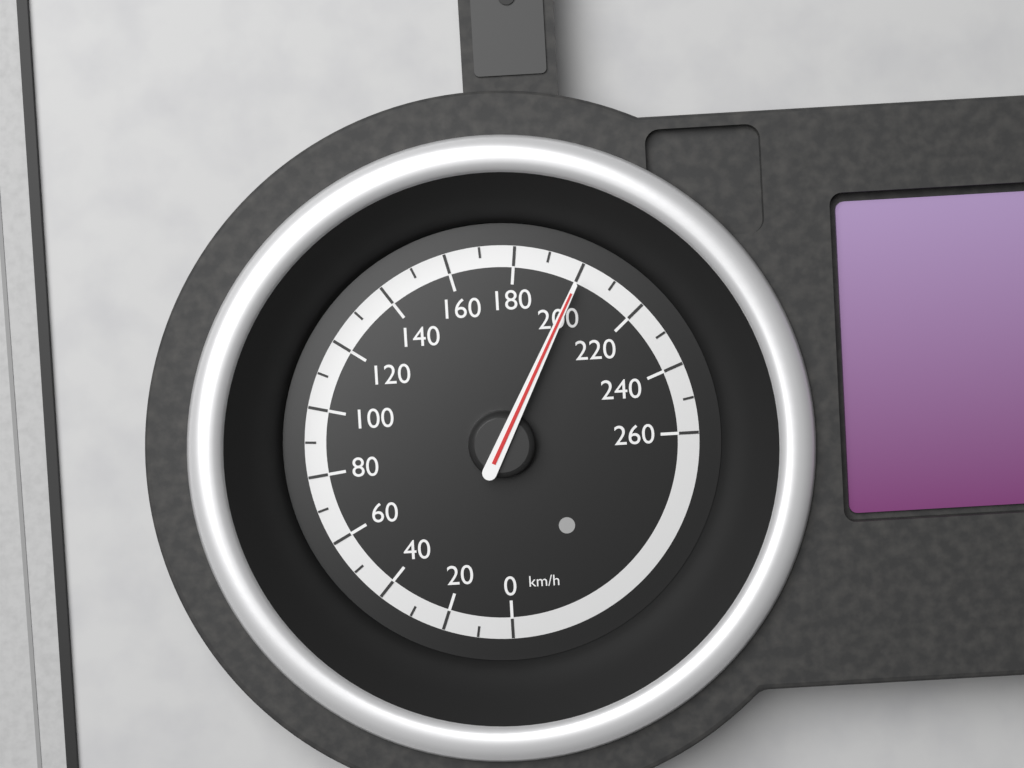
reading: 200 km/h
